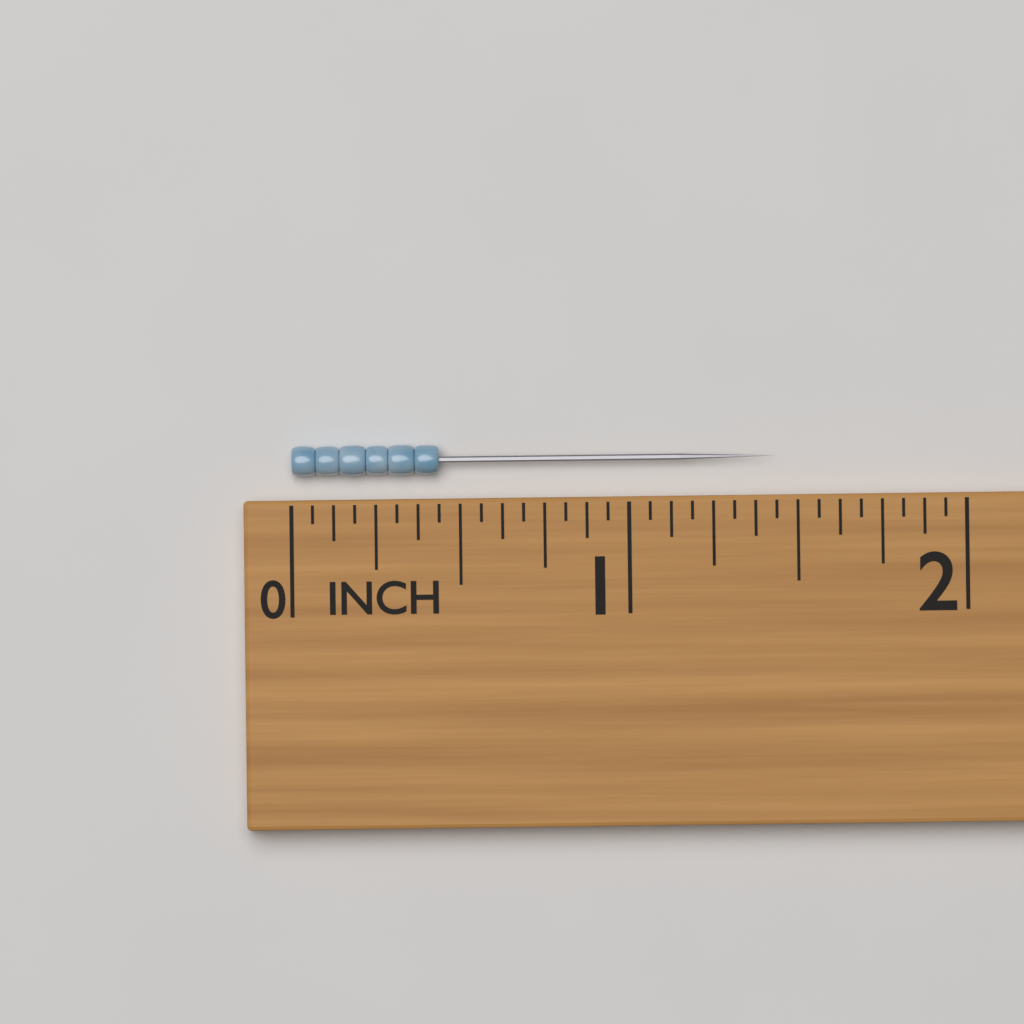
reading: 0.4375 in
